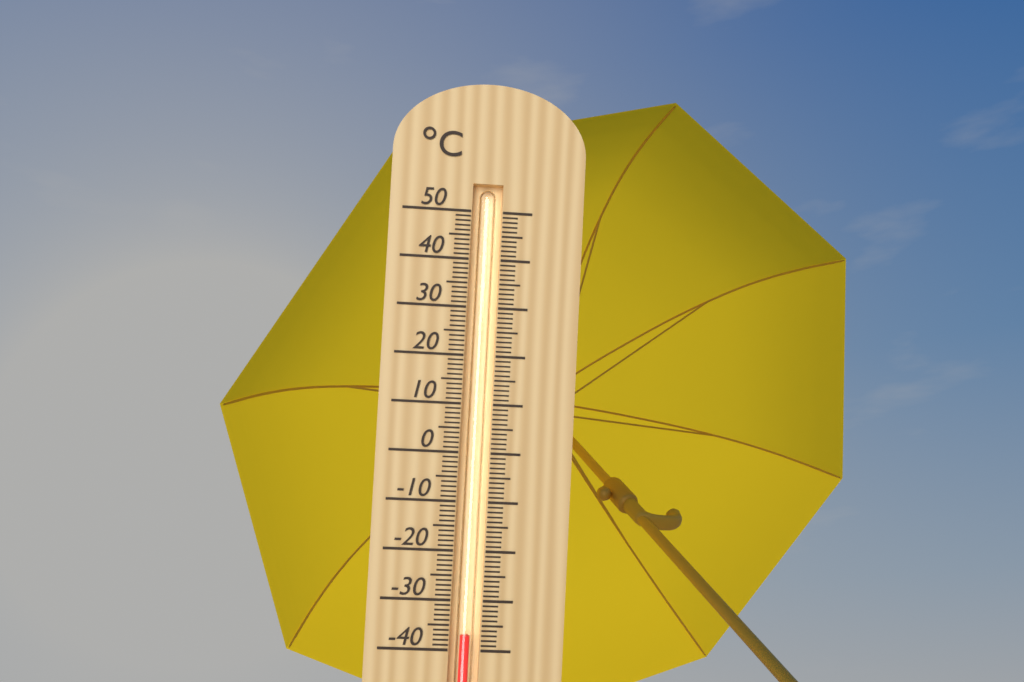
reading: -37 °C
